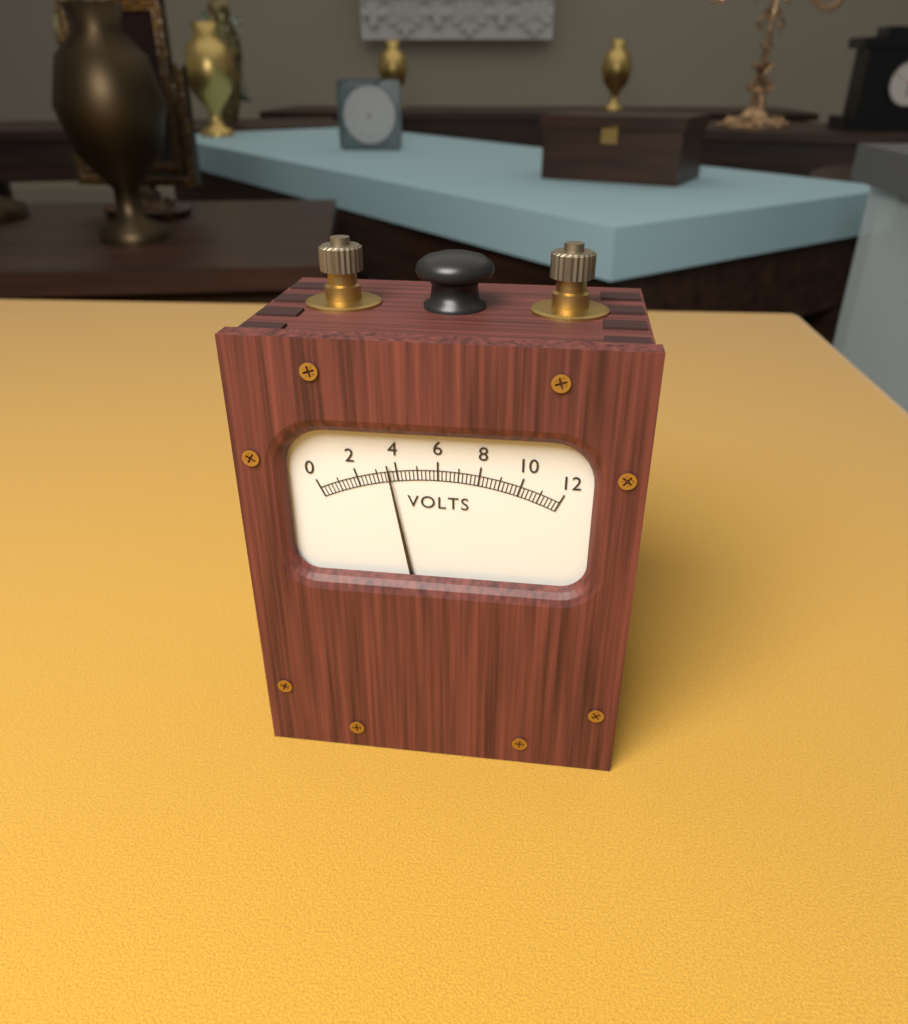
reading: 3.6 V
